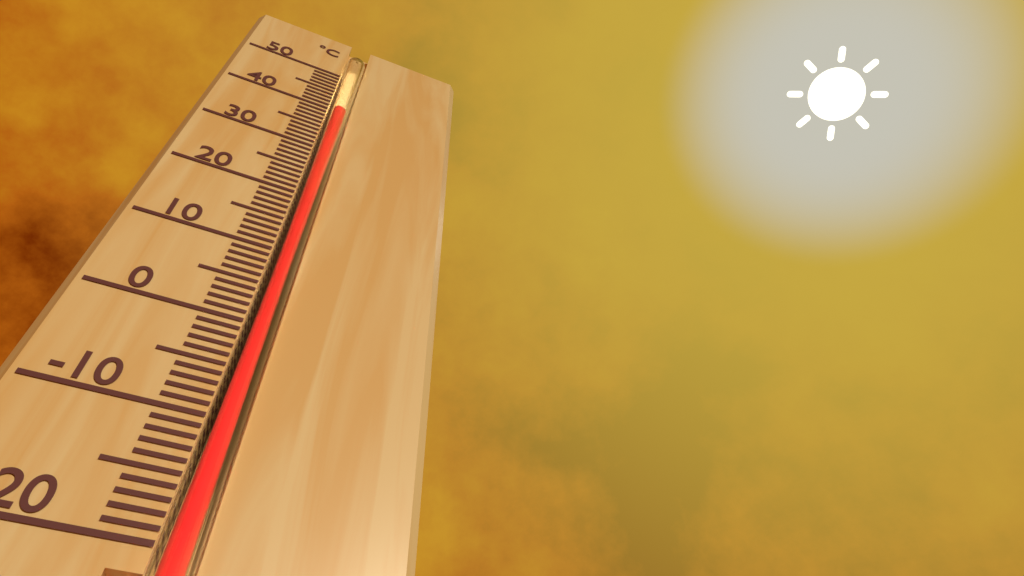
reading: 40 °C
